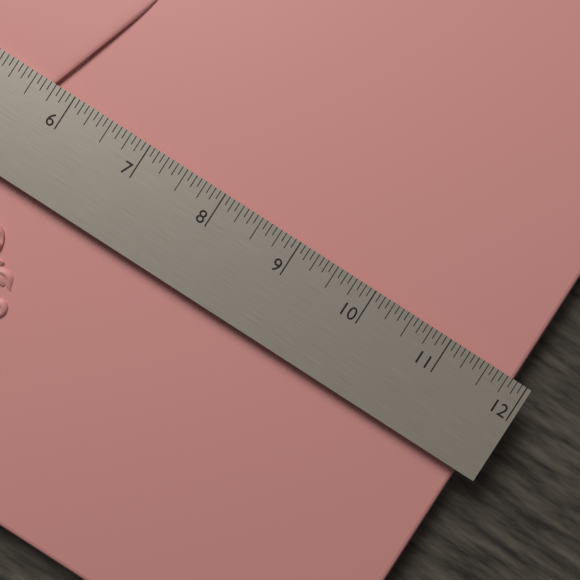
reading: 11.8750 in
